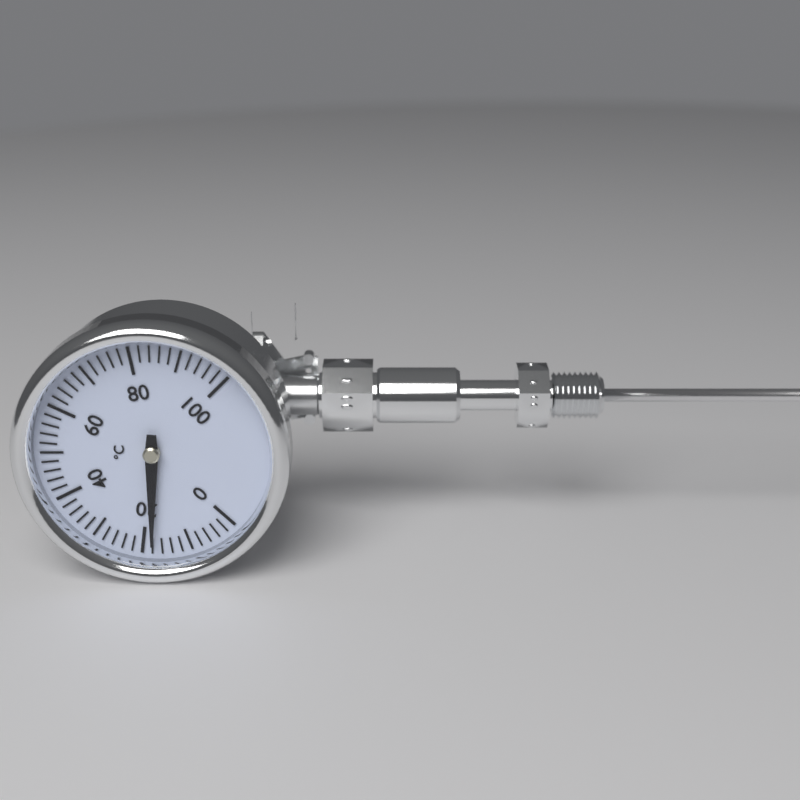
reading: 18 °C
